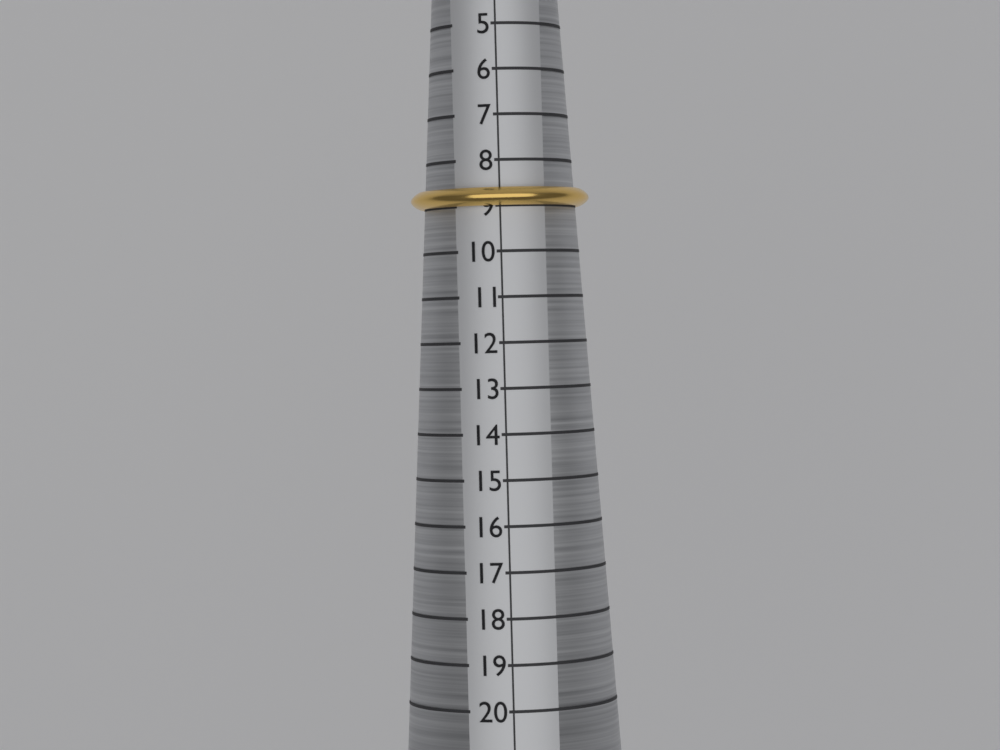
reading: 9 (no unit)
